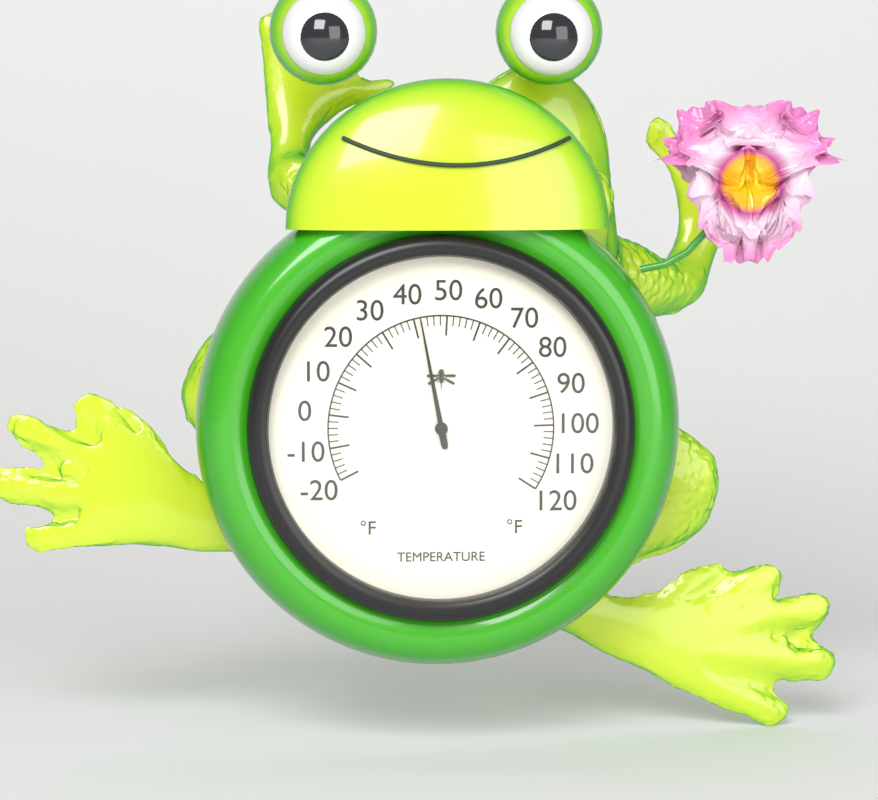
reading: 42 °F
